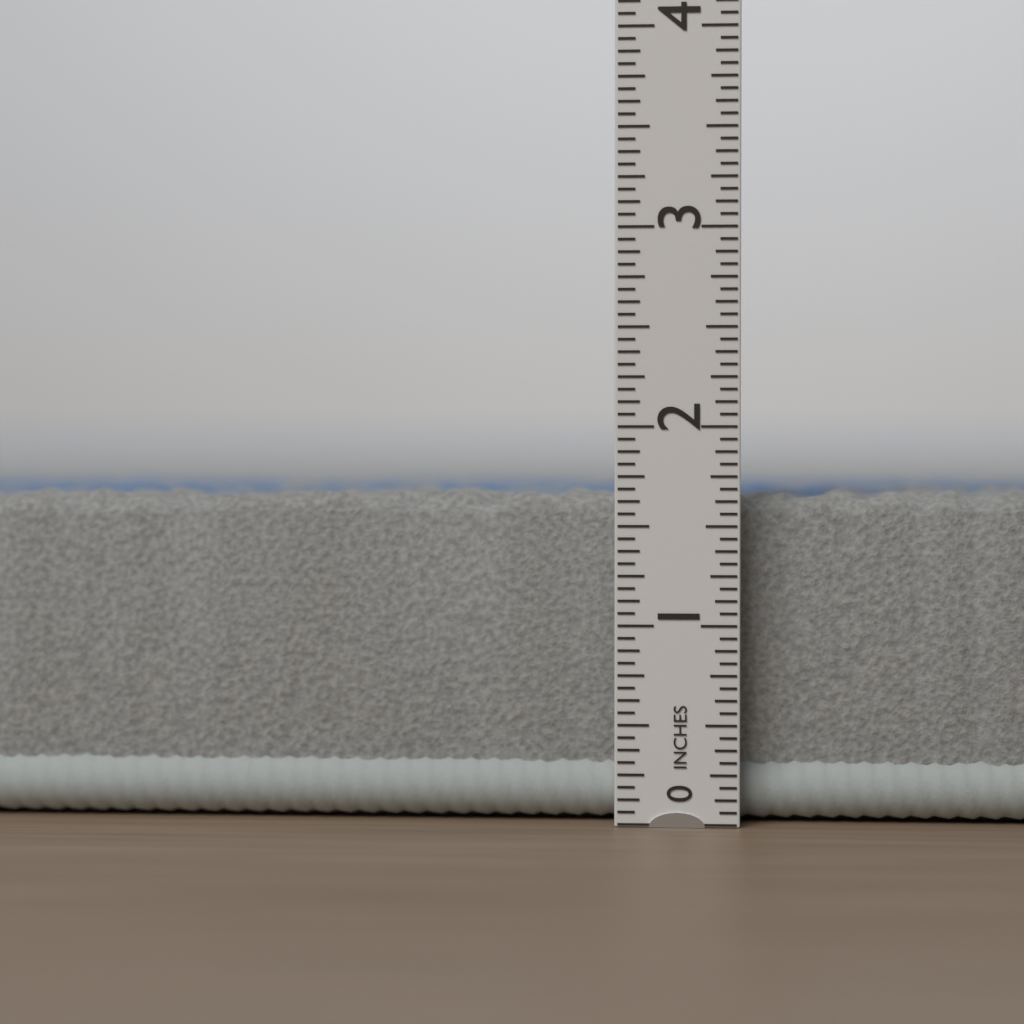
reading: 1.6875 in
